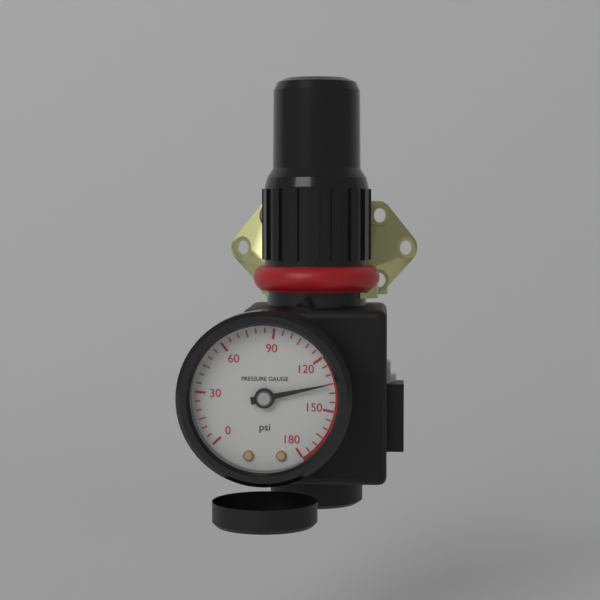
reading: 135 psi
